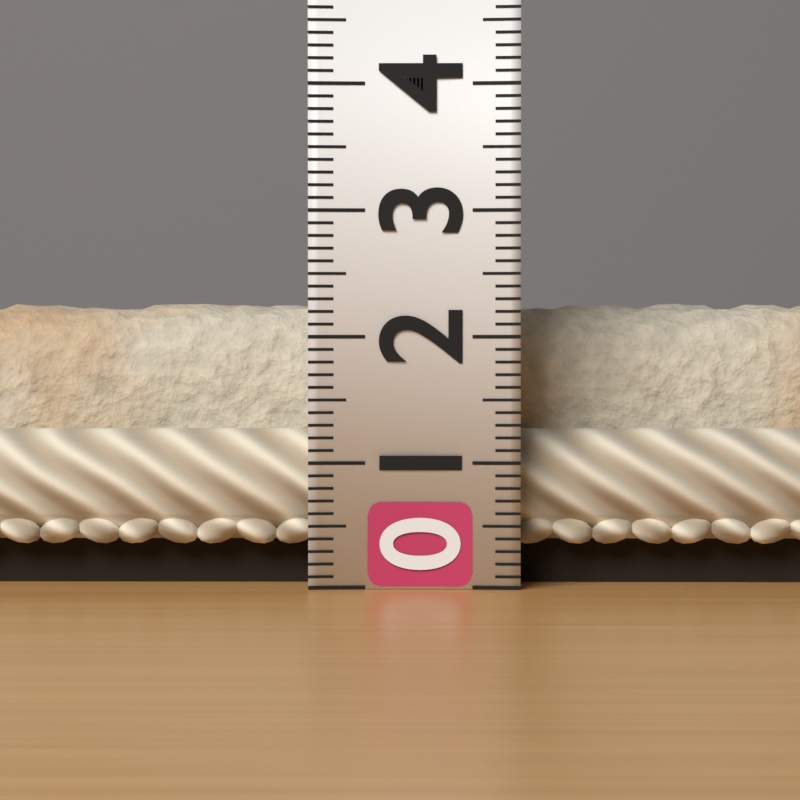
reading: 2.3 (no unit)
